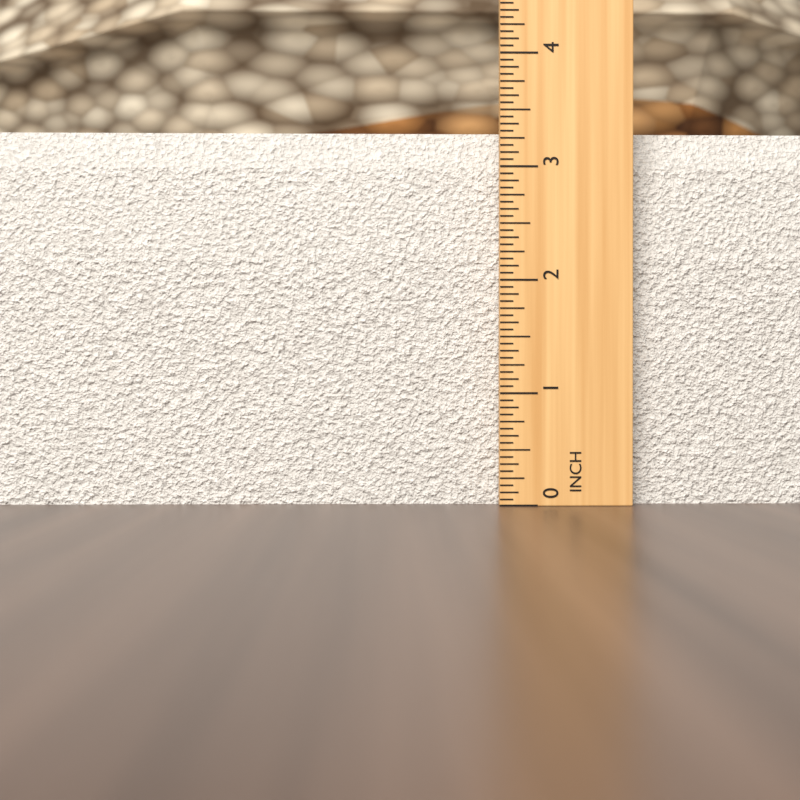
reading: 3.3750 in
